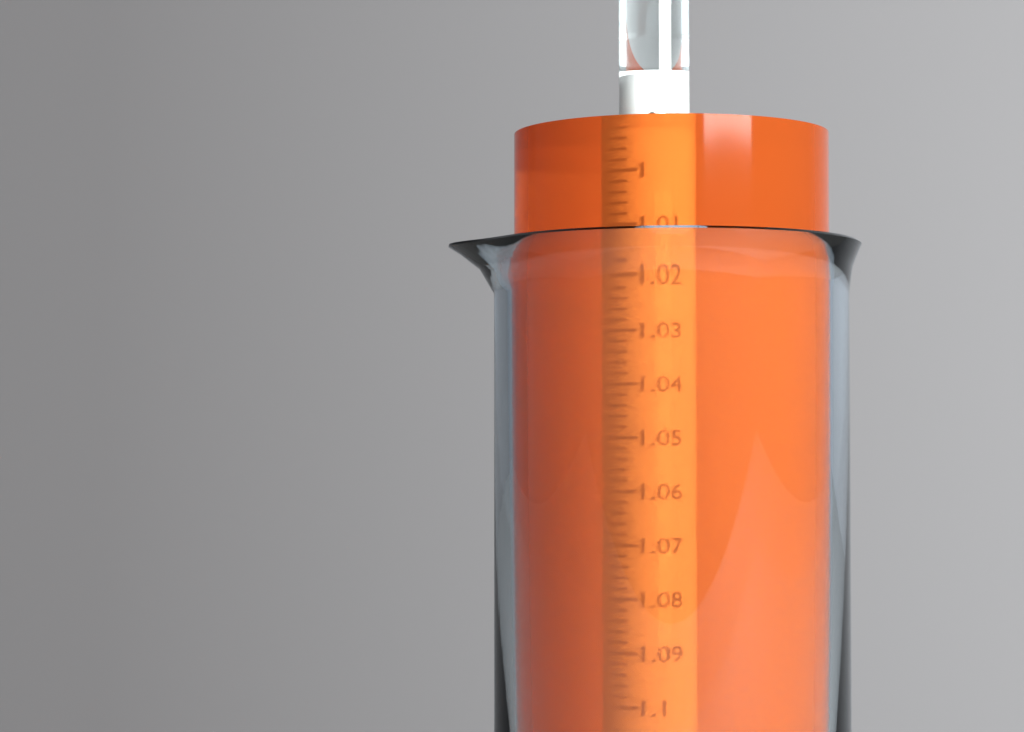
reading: 0.992 (no unit)
